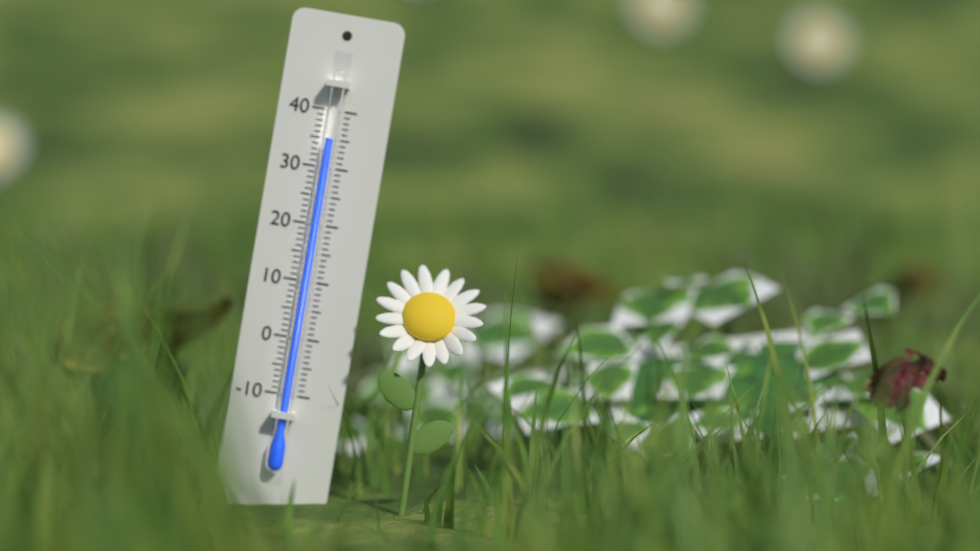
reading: 35 (no unit)
